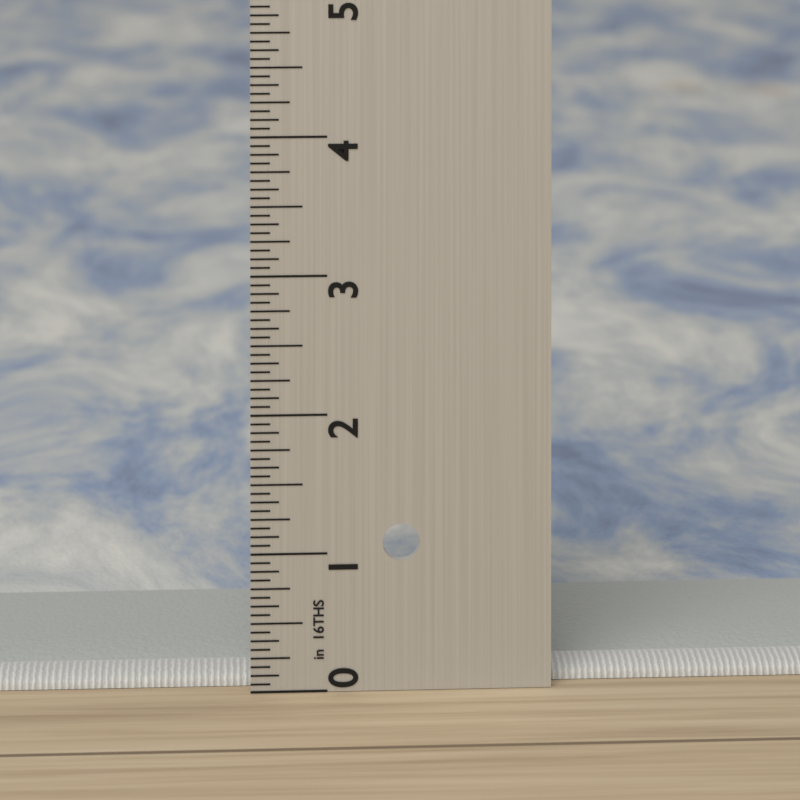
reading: 0.1250 in
